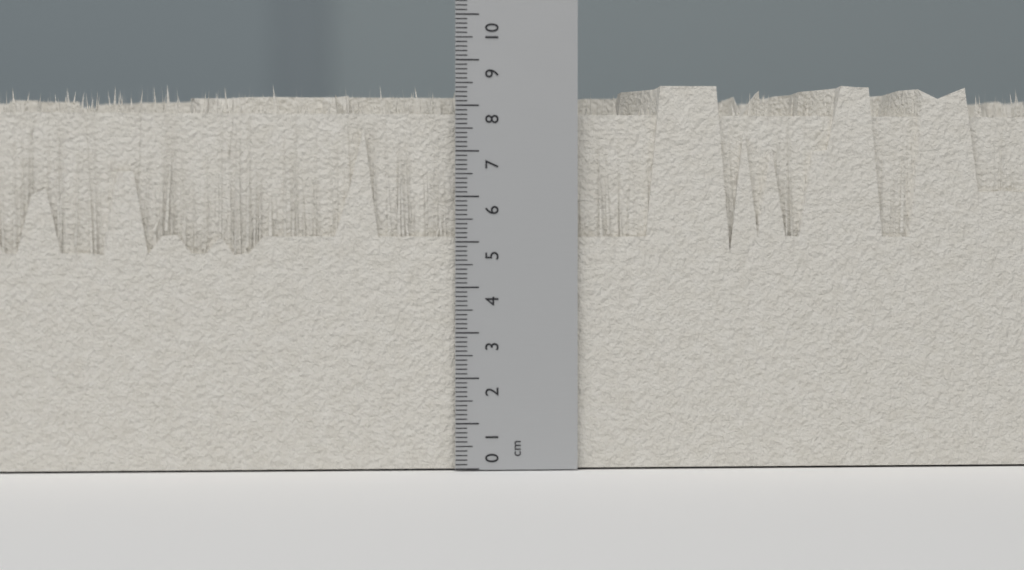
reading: 8.5 cm
